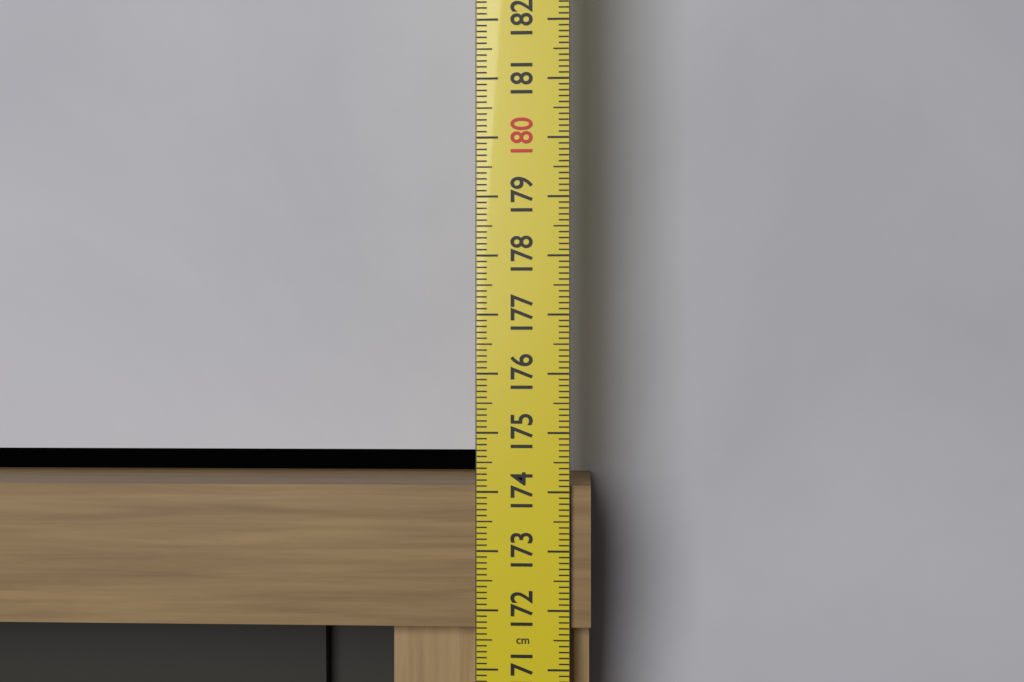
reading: 174.1 cm
